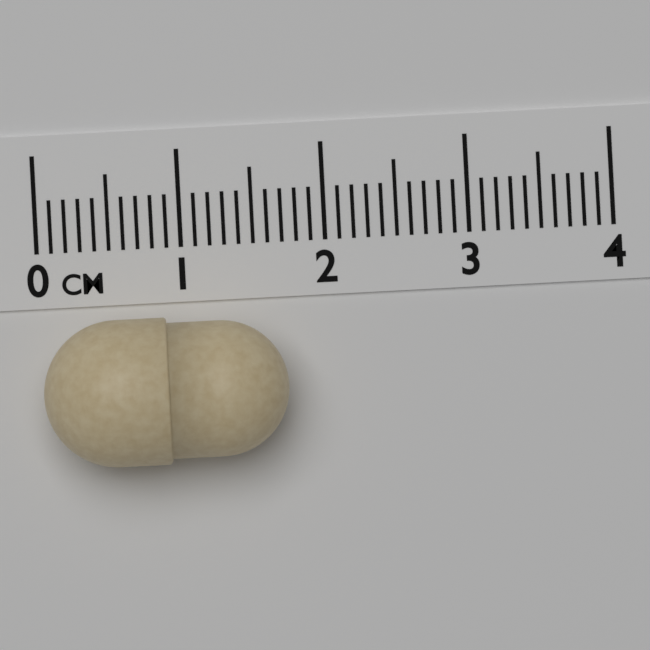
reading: 1.7 cm
